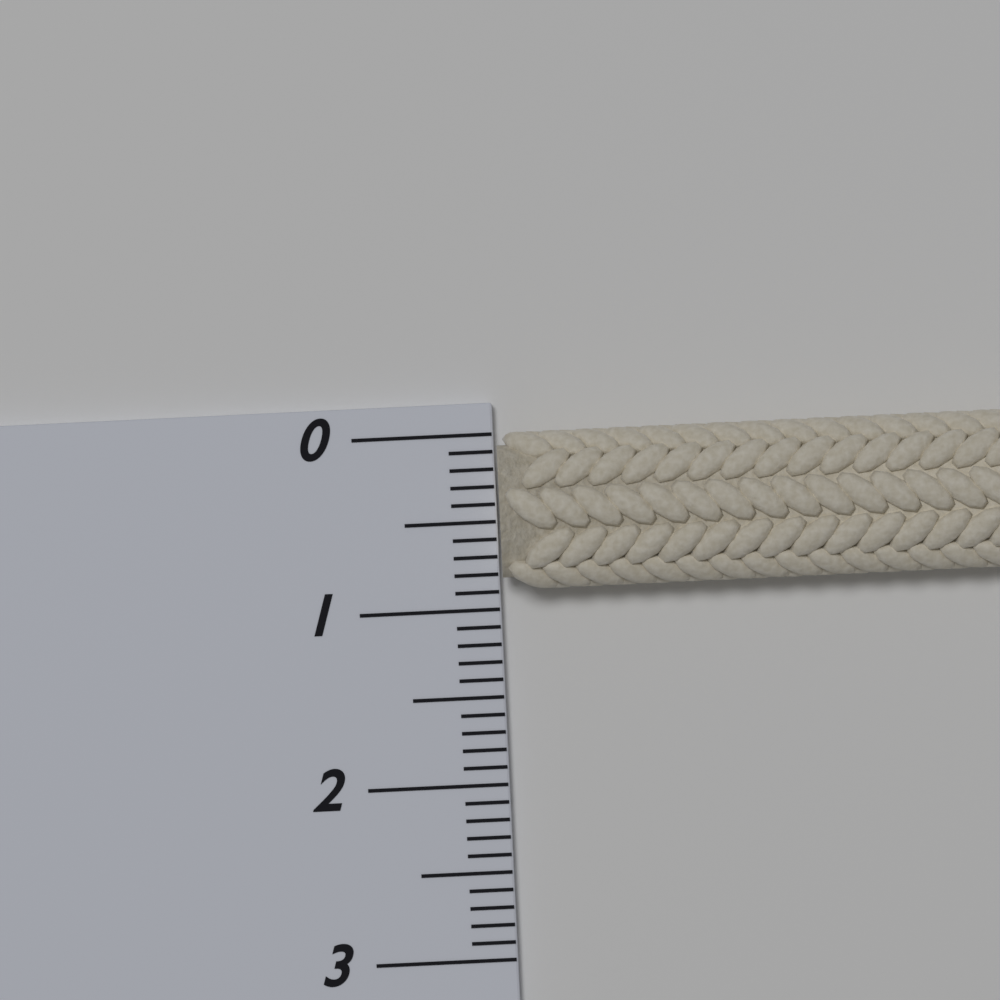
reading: 0.9 (no unit)
